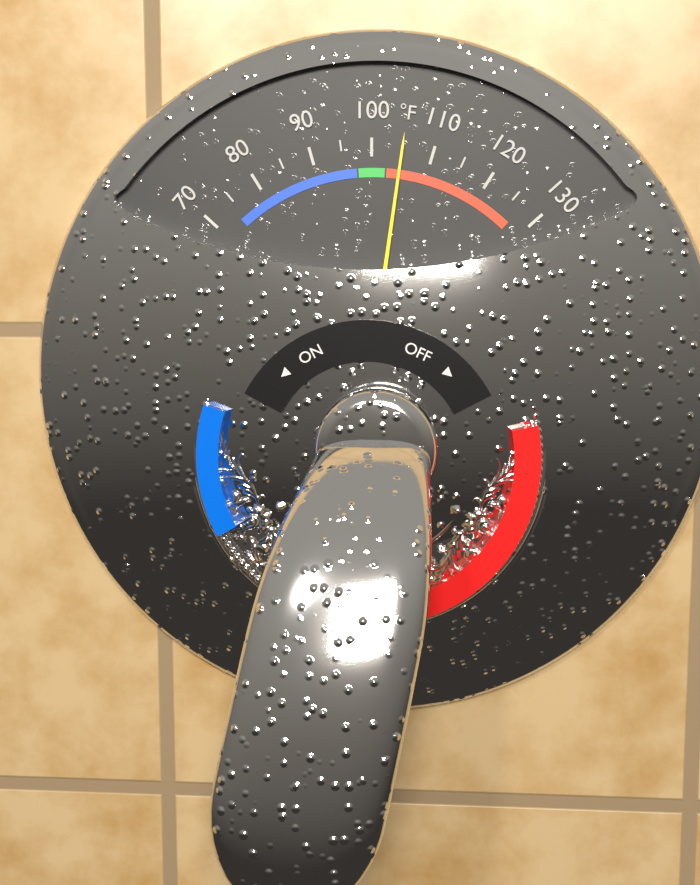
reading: 105 °F
